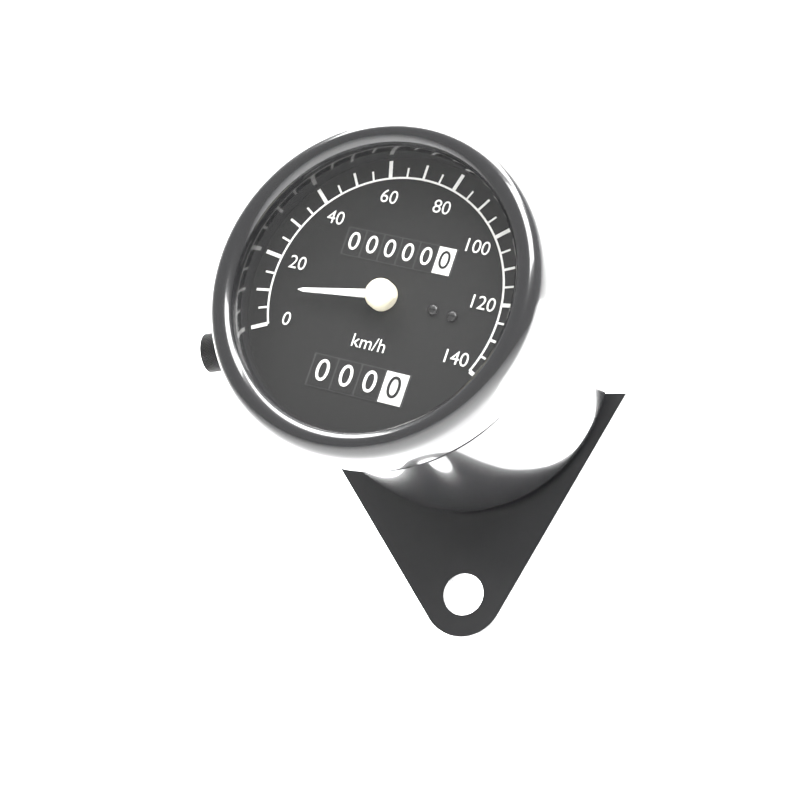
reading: 10 km/h
